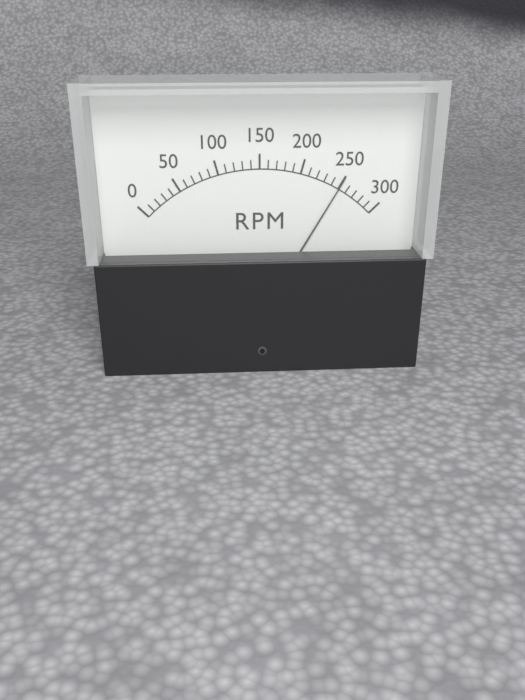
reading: 250 RPM
